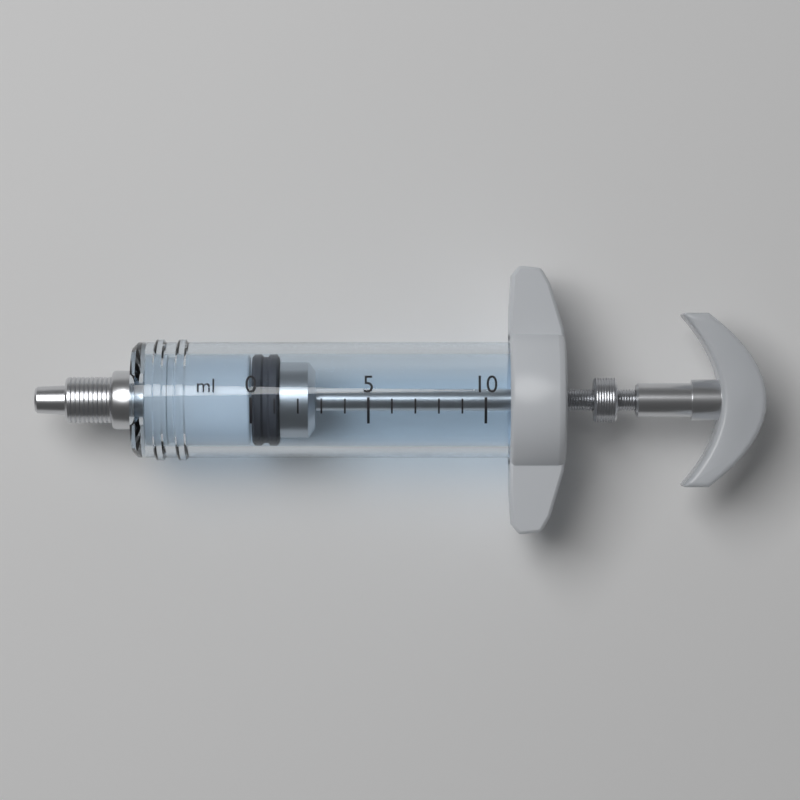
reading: 0 ml
